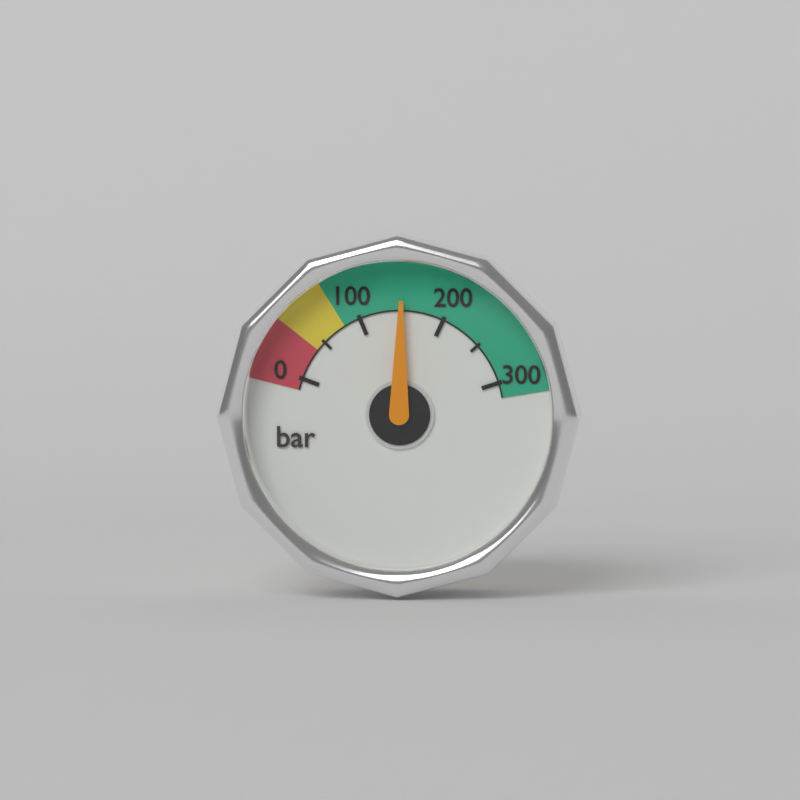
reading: 150 bar
